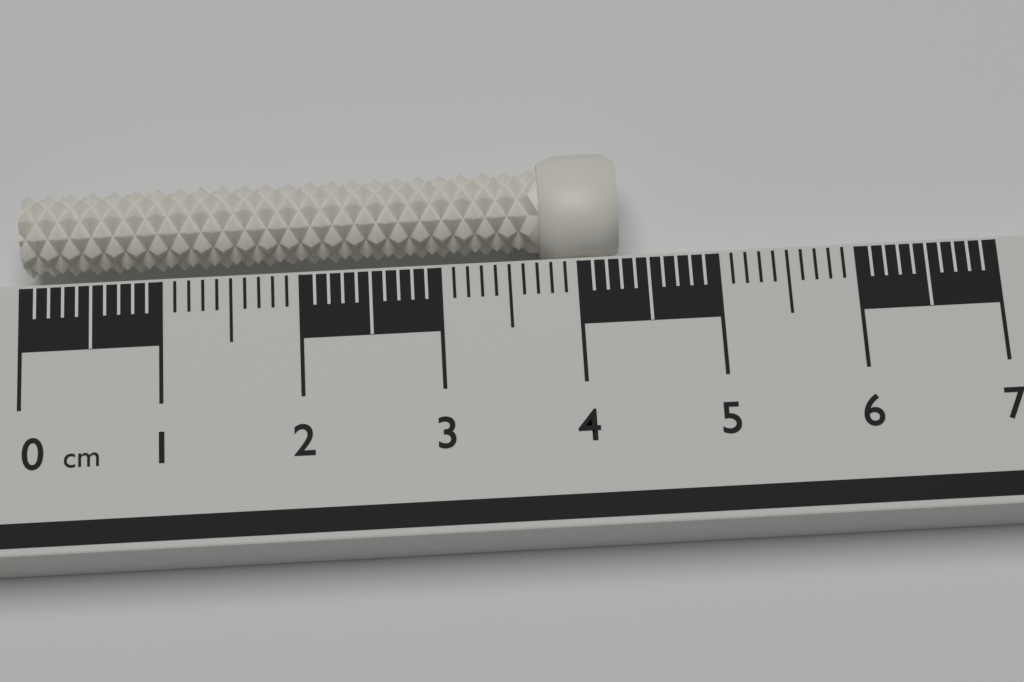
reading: 4.3 cm
